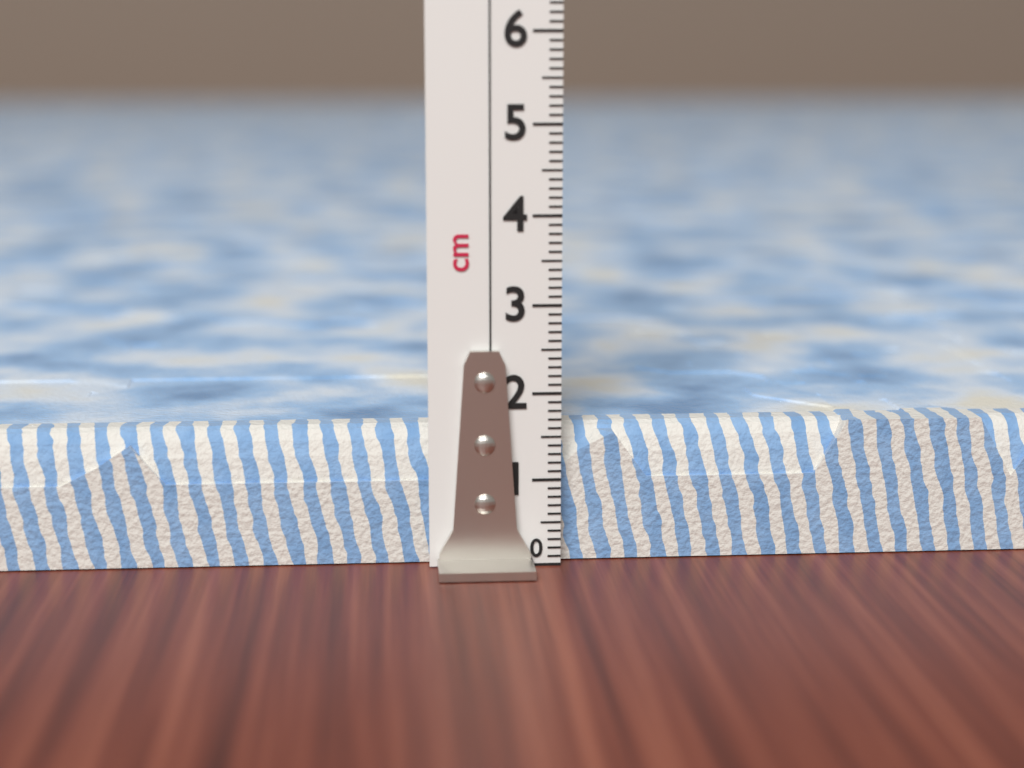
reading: 1.6 cm
